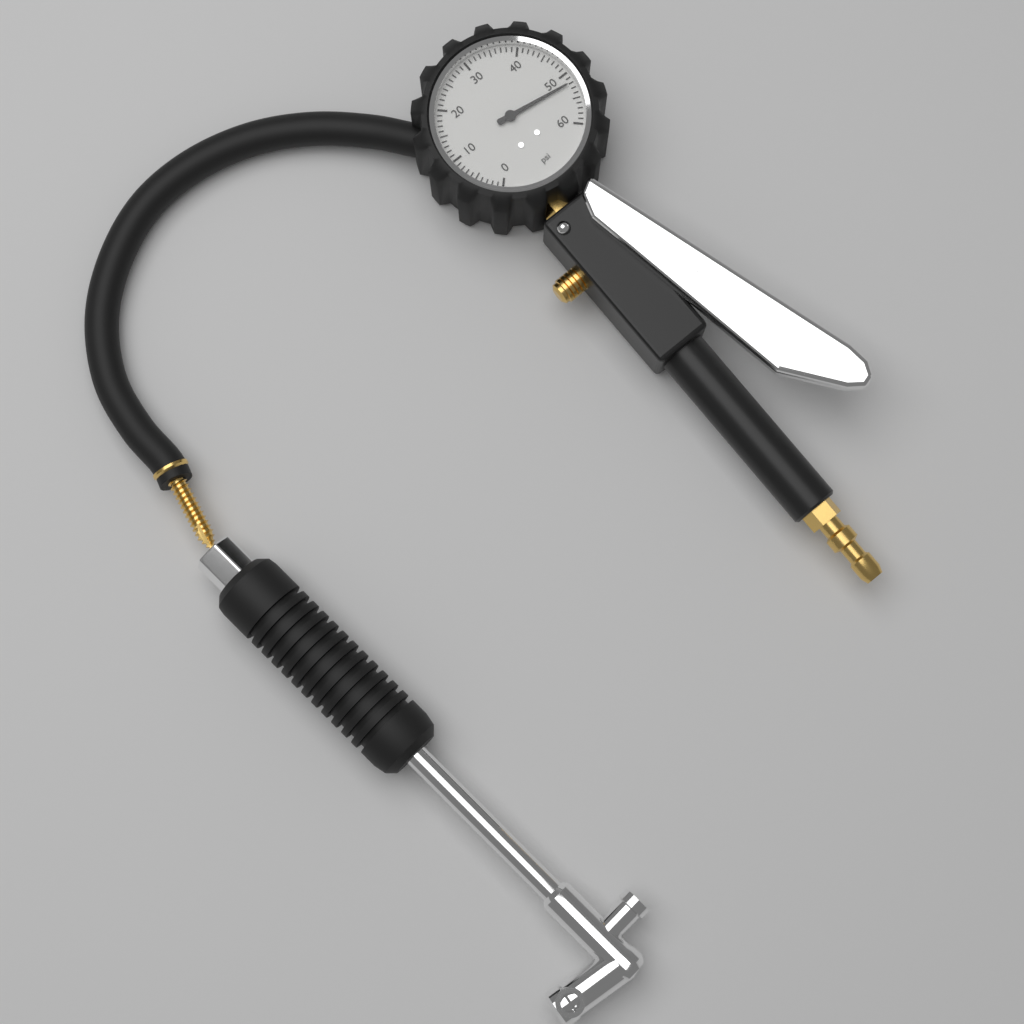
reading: 52 psi
